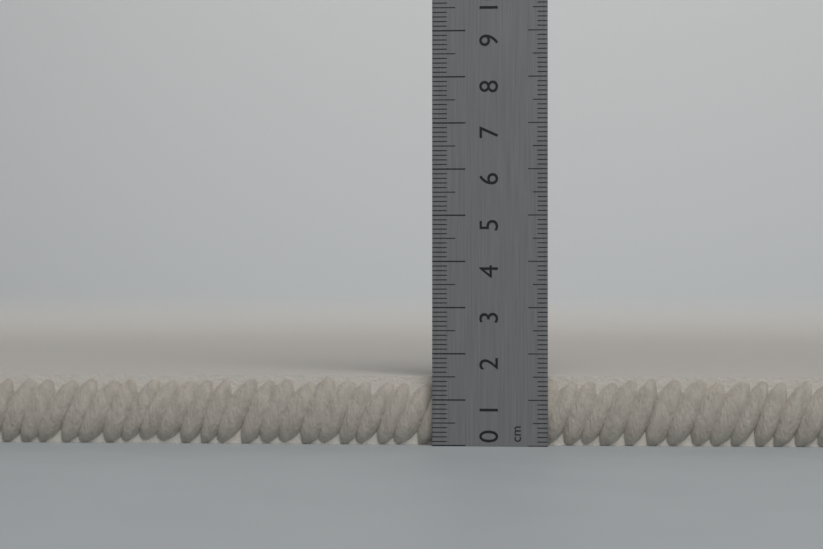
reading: 1.5 cm
